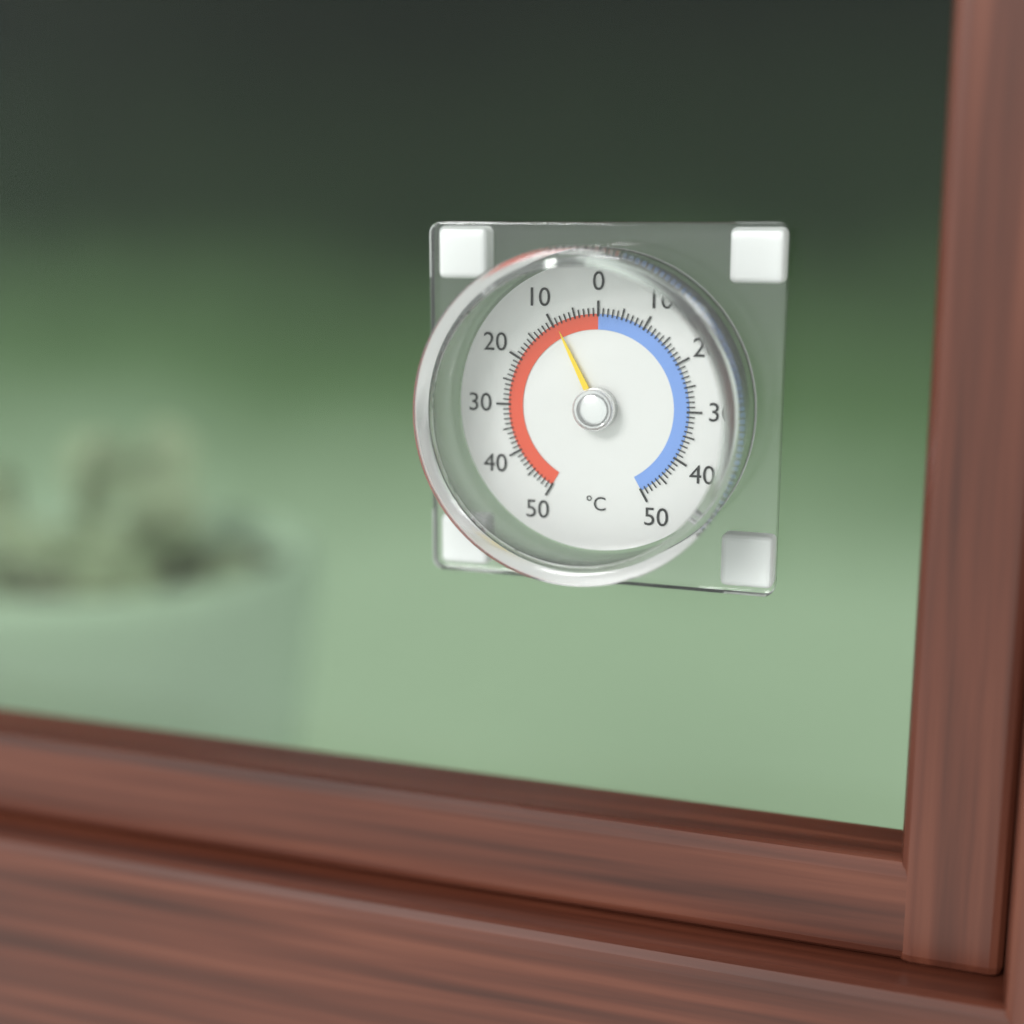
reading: 9 °C
